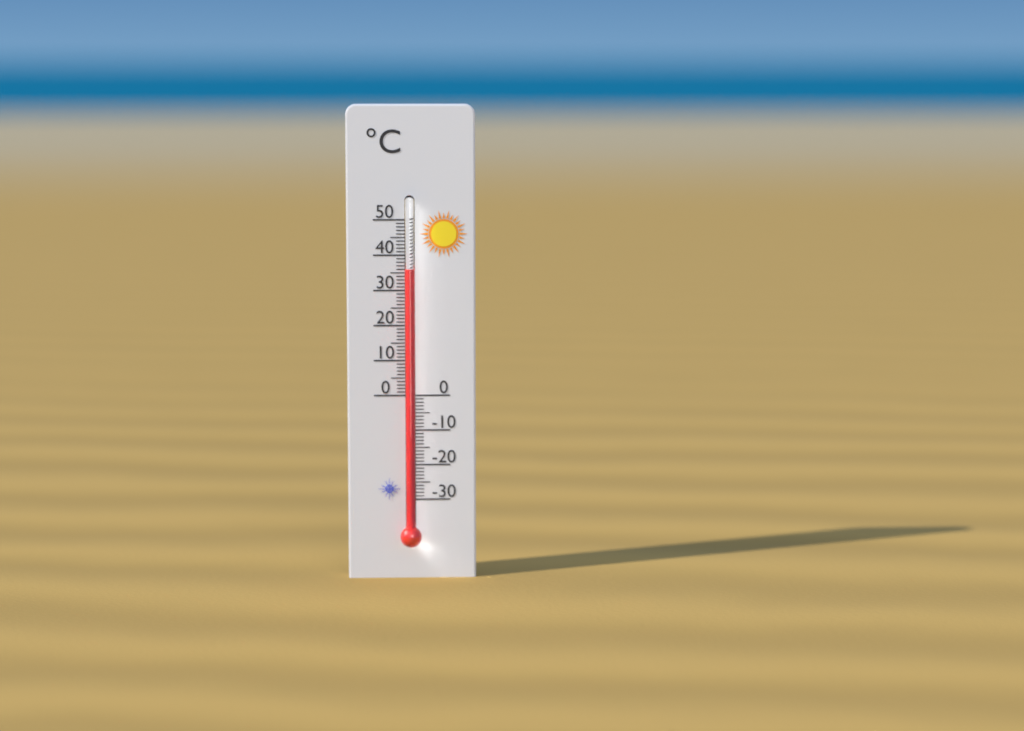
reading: 36 °C
